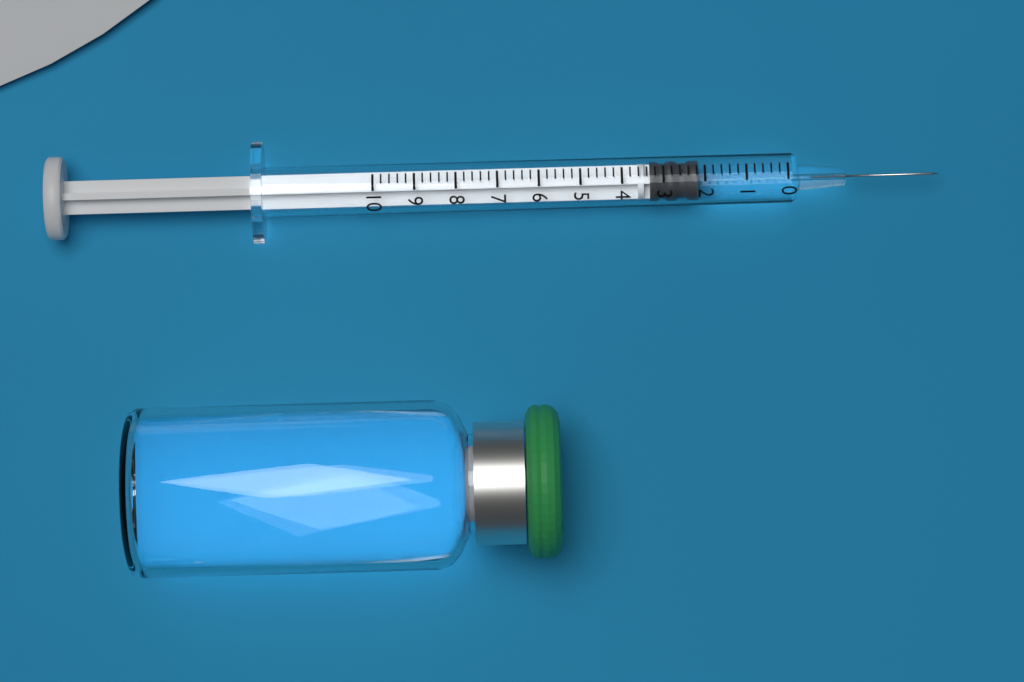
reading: 2.2 (no unit)
